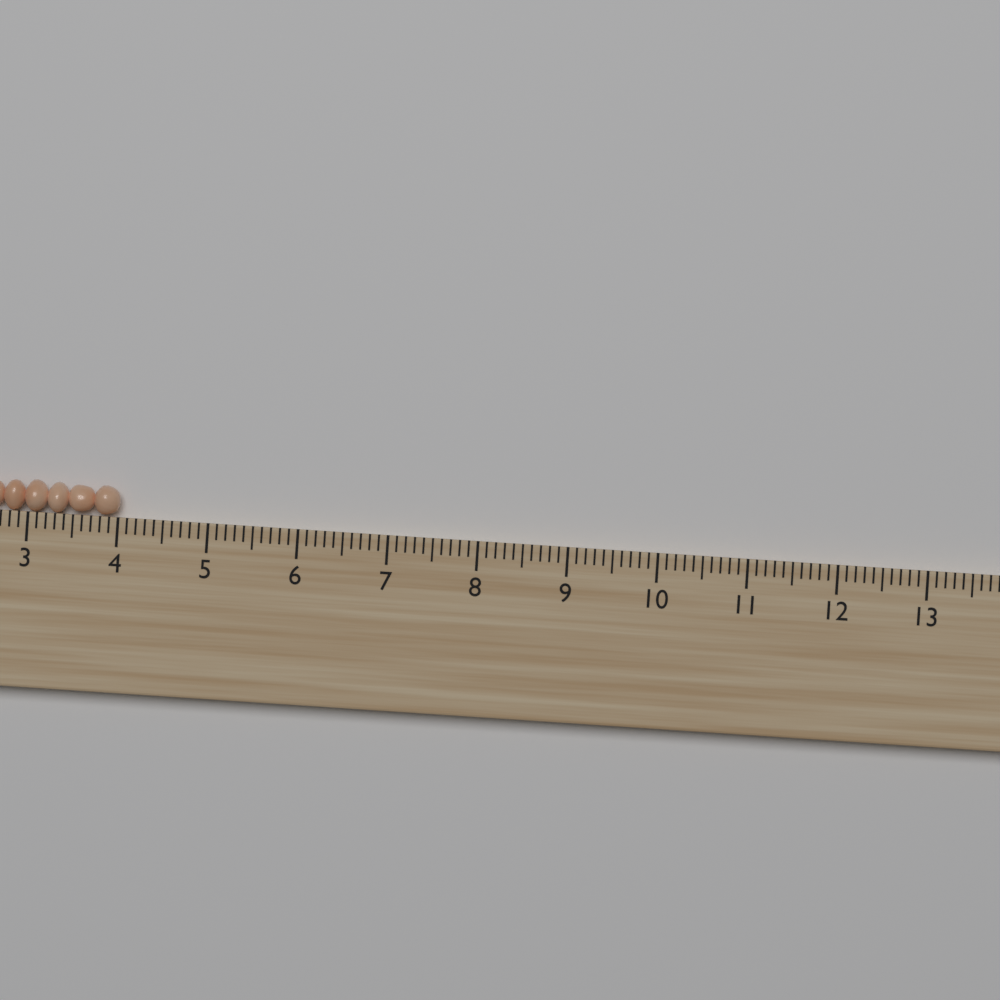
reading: 4.0 (no unit)
